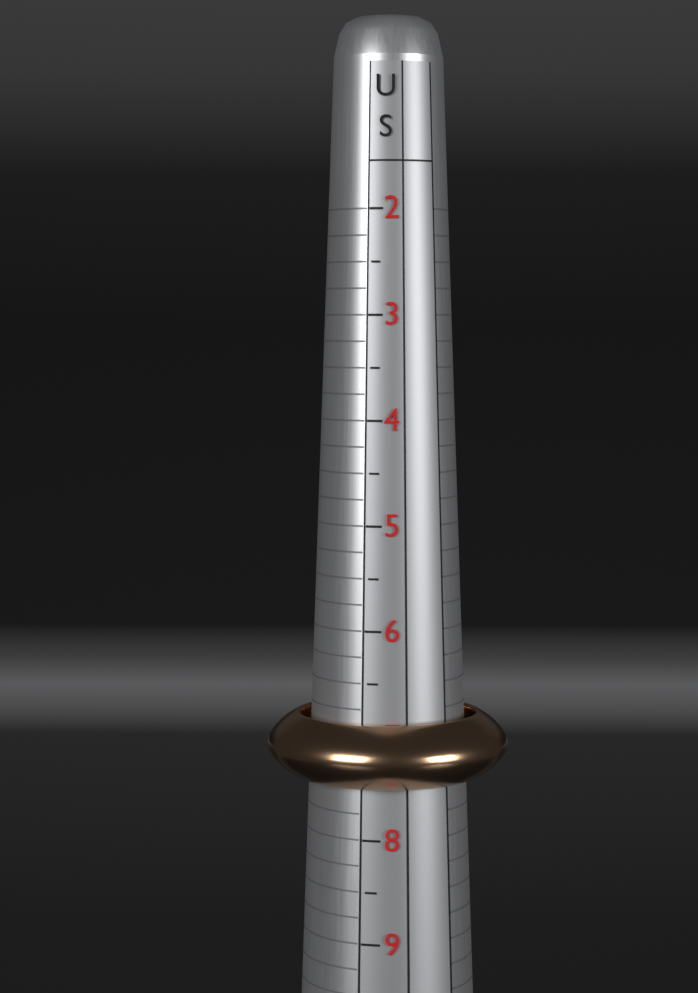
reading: 7.50 US
